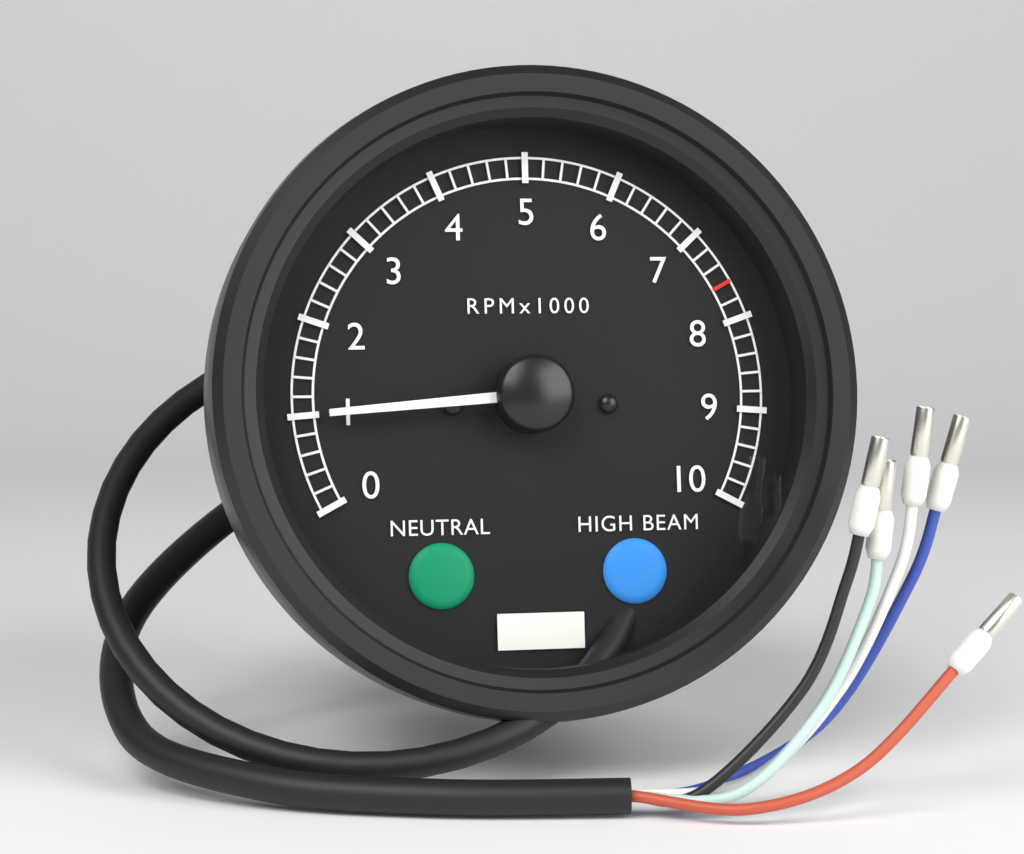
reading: 1000 RPM
